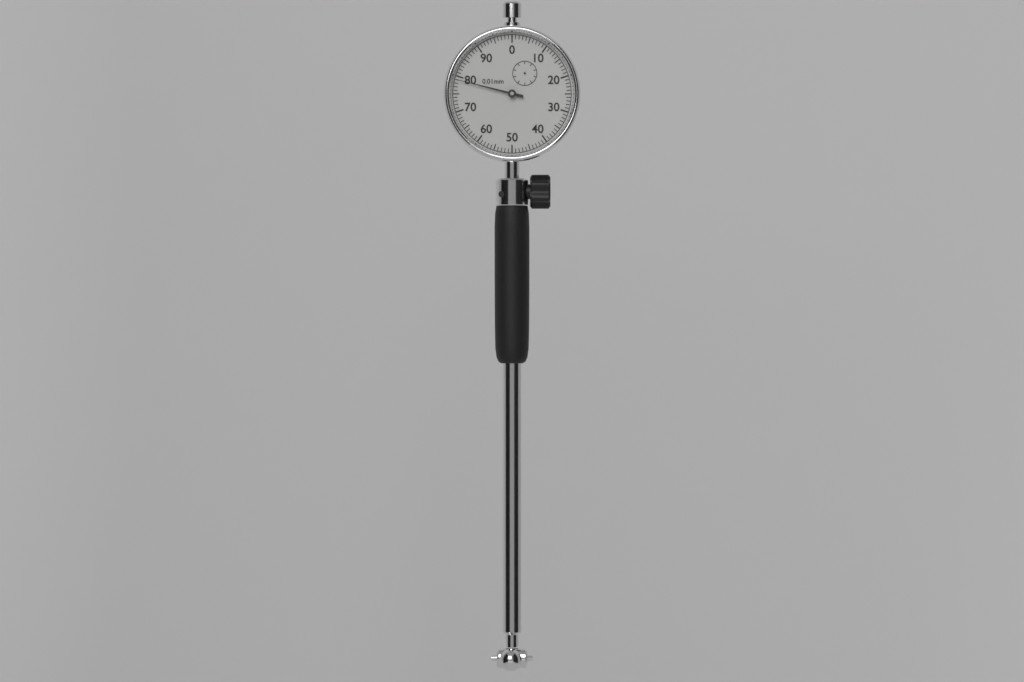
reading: 0.79 mm
